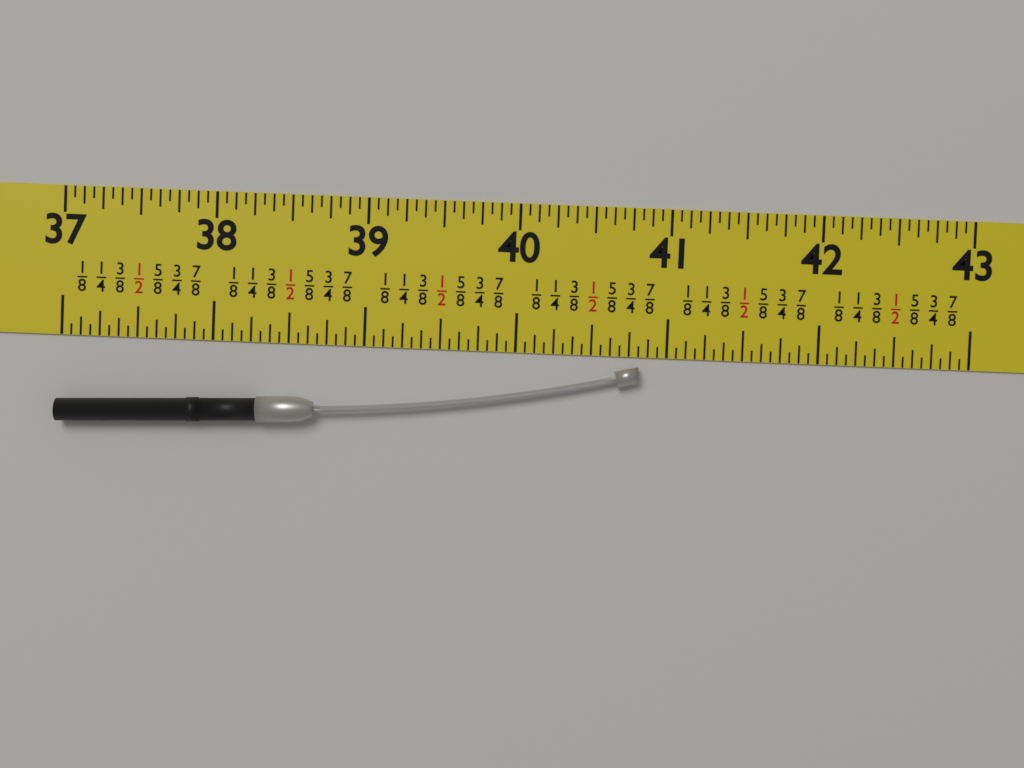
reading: 40.8125 in
